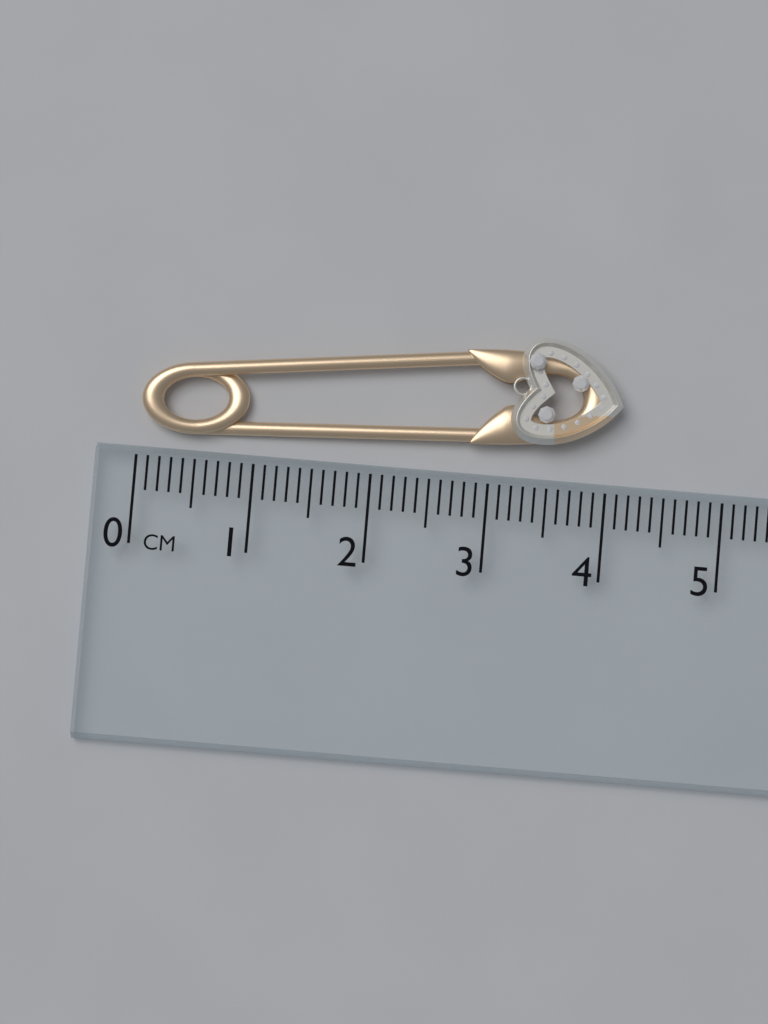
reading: 4.1 cm
